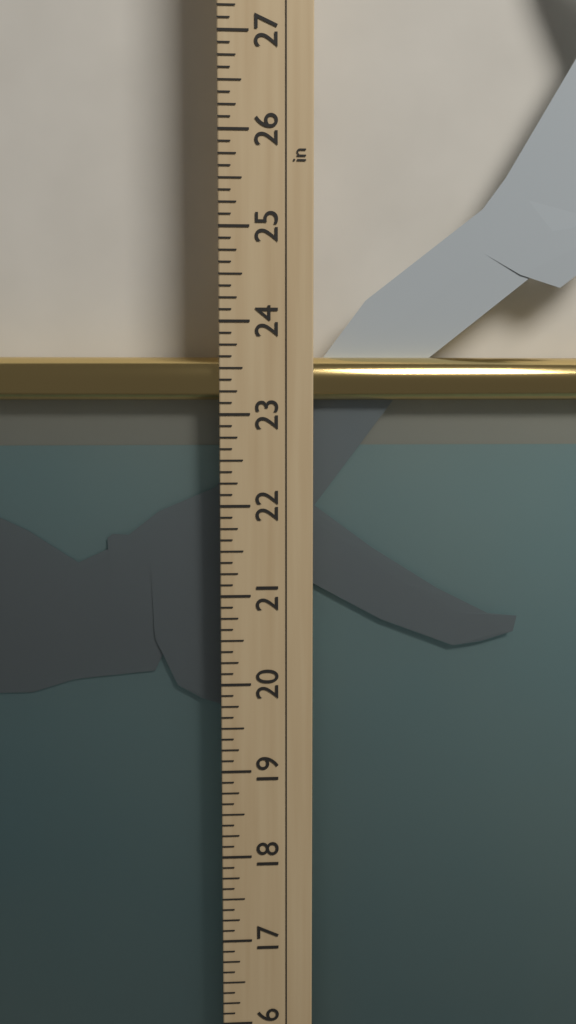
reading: 23.625 in
